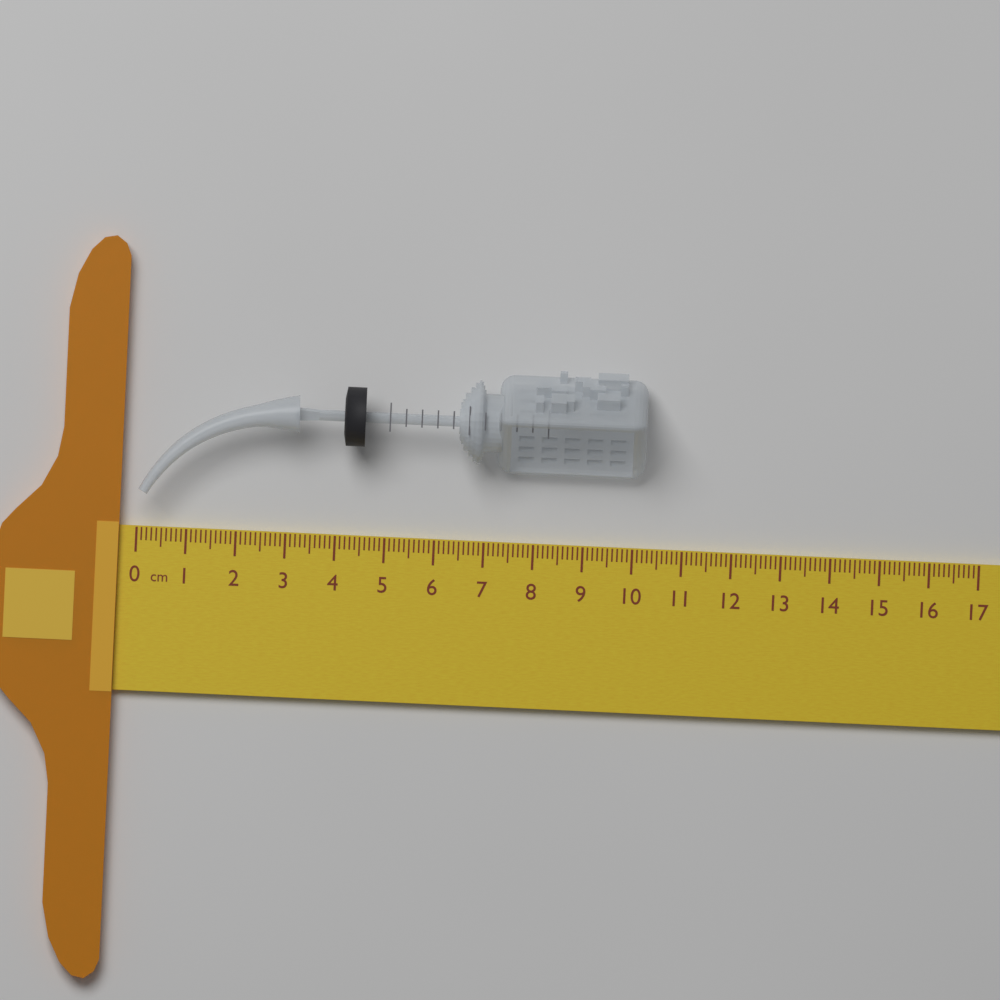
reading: 10.2 cm
